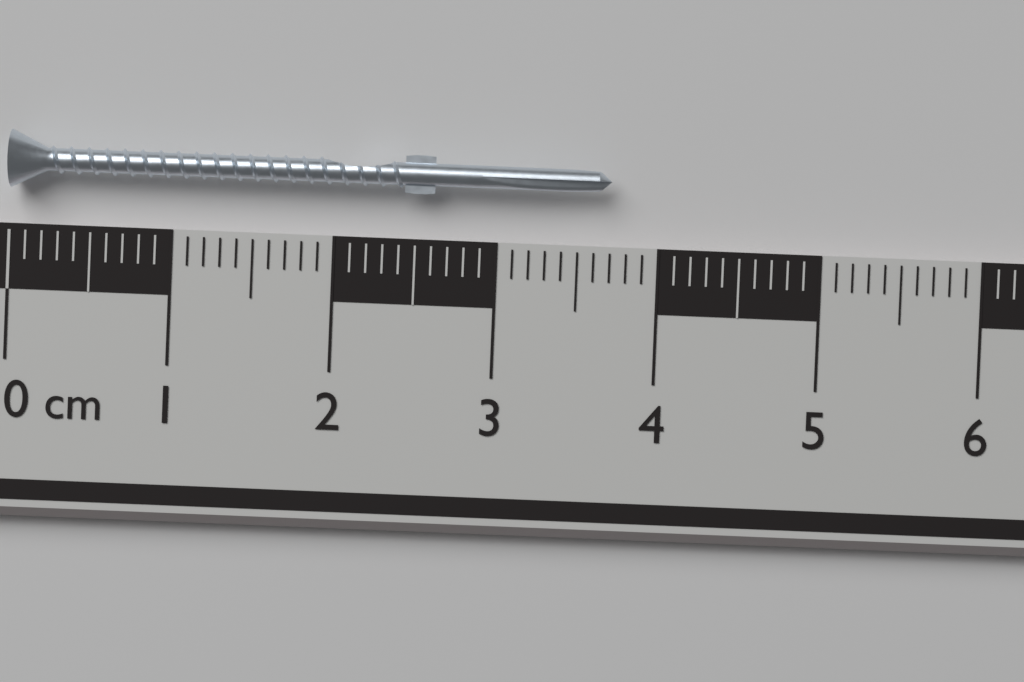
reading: 3.7 cm
